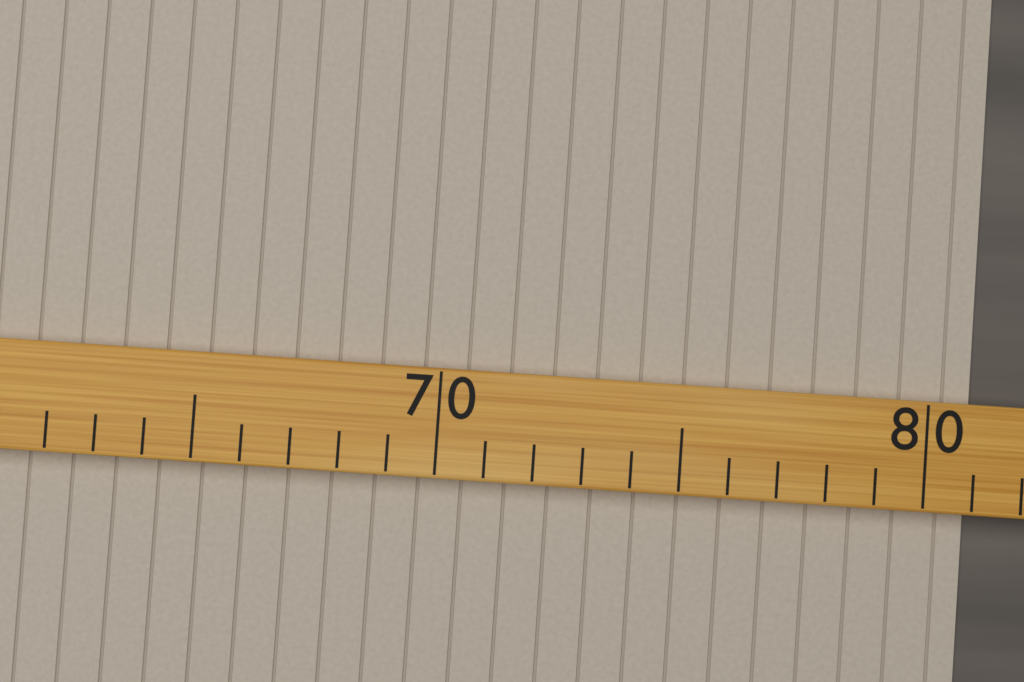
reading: 81 (no unit)
